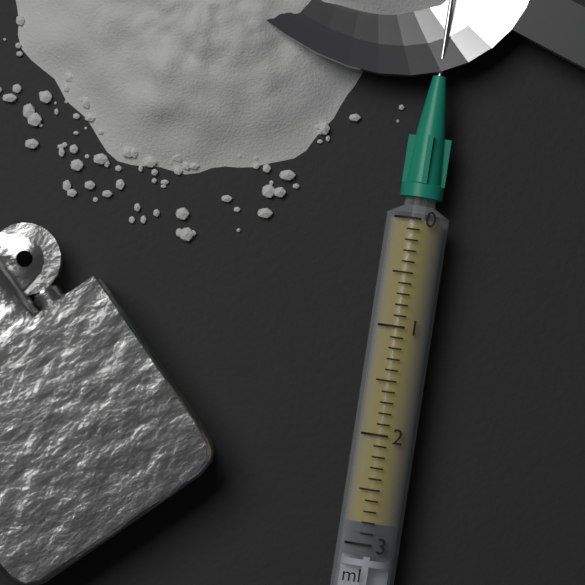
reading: 2.8 ml
